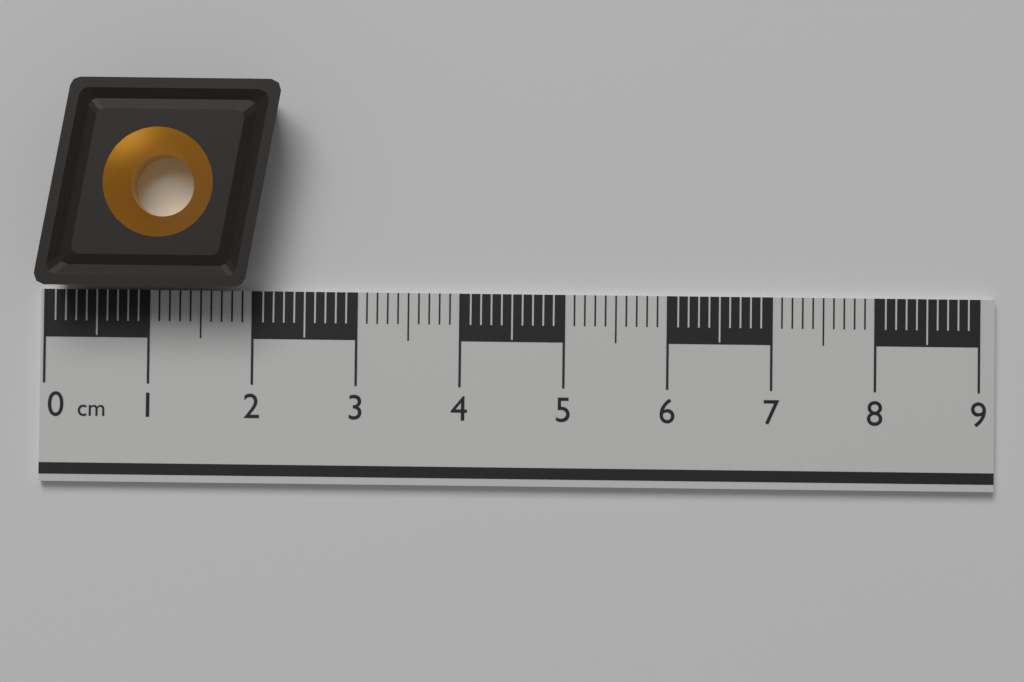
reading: 2.3 cm
